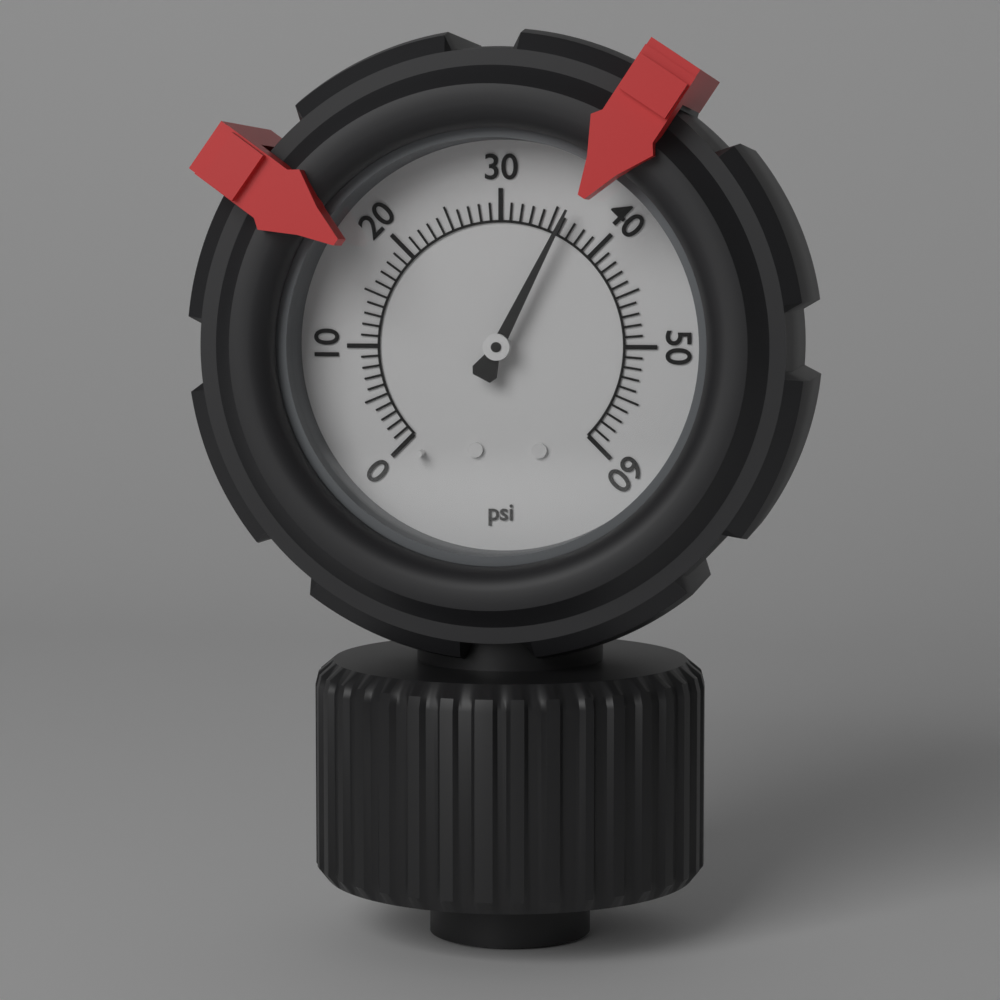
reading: 36 psi
